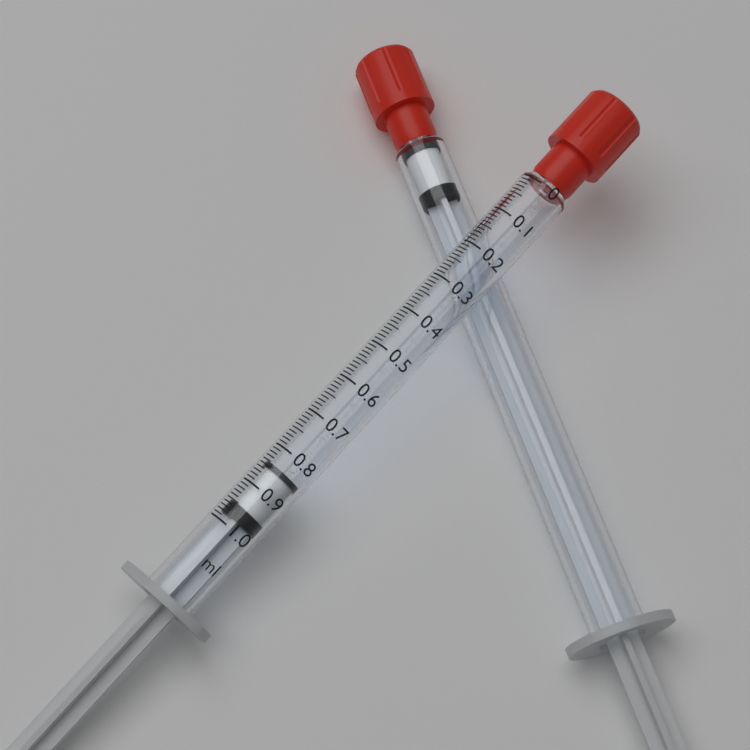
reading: 0.84 ml
